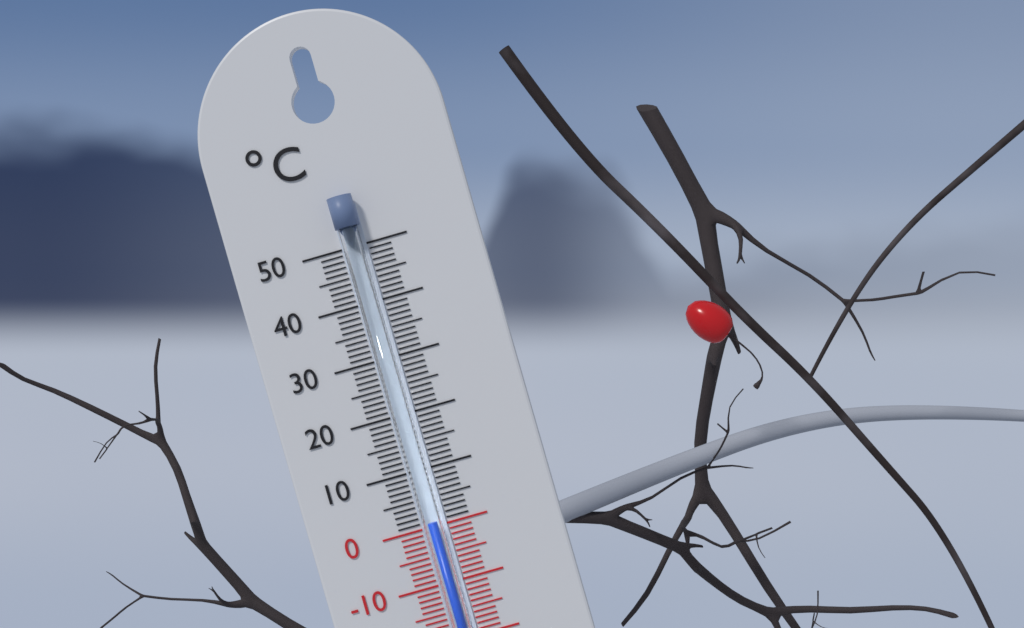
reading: 1 °C
